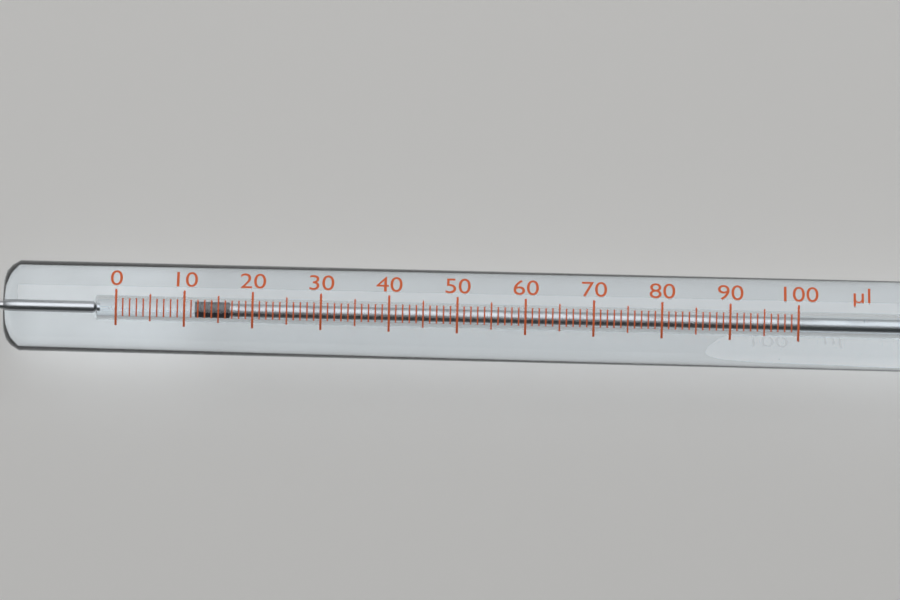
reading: 12 µl
